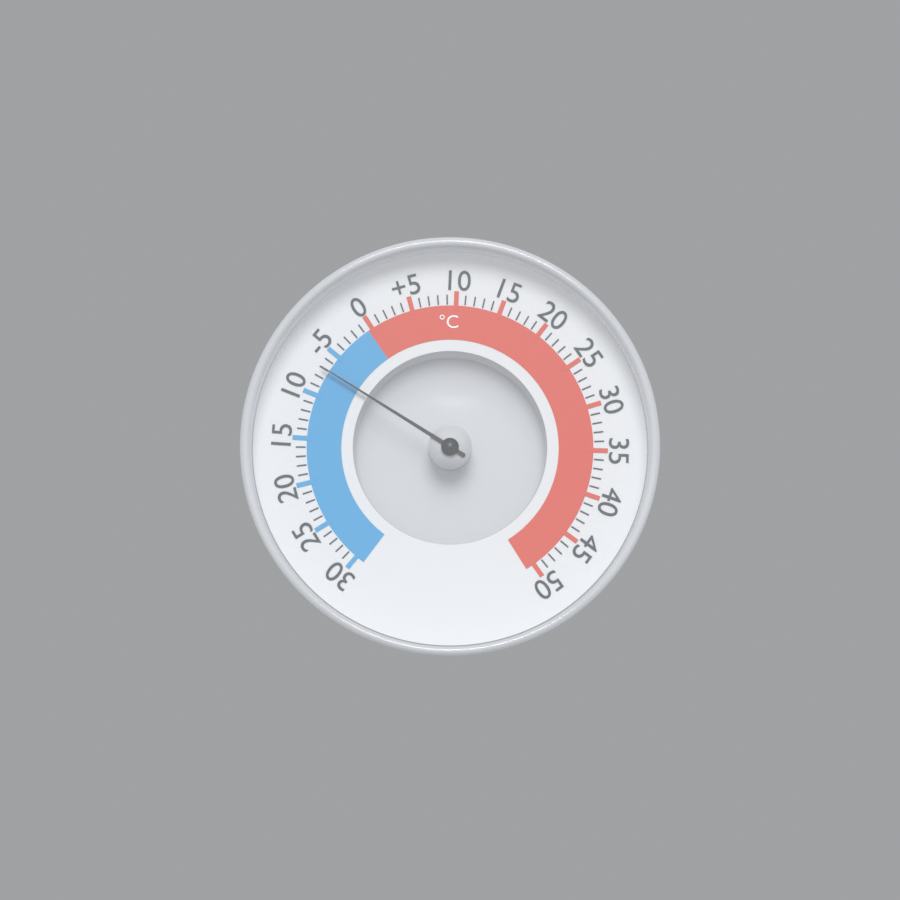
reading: -7 °C
